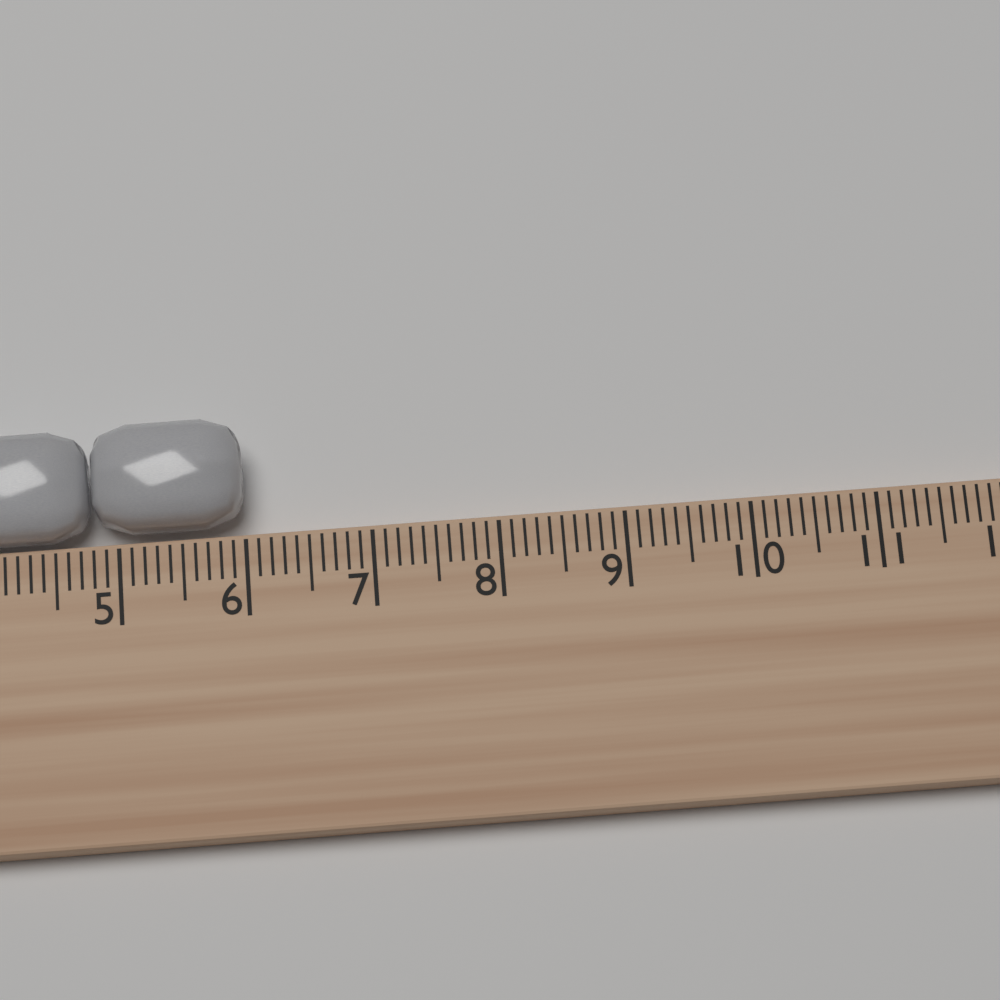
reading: 6.0 cm
